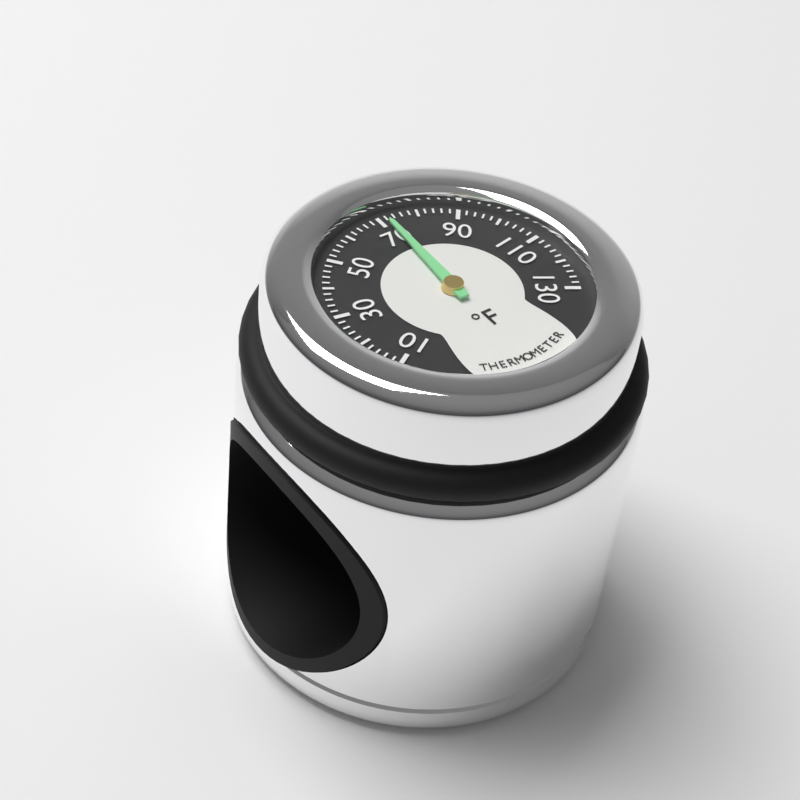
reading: 72 °F
